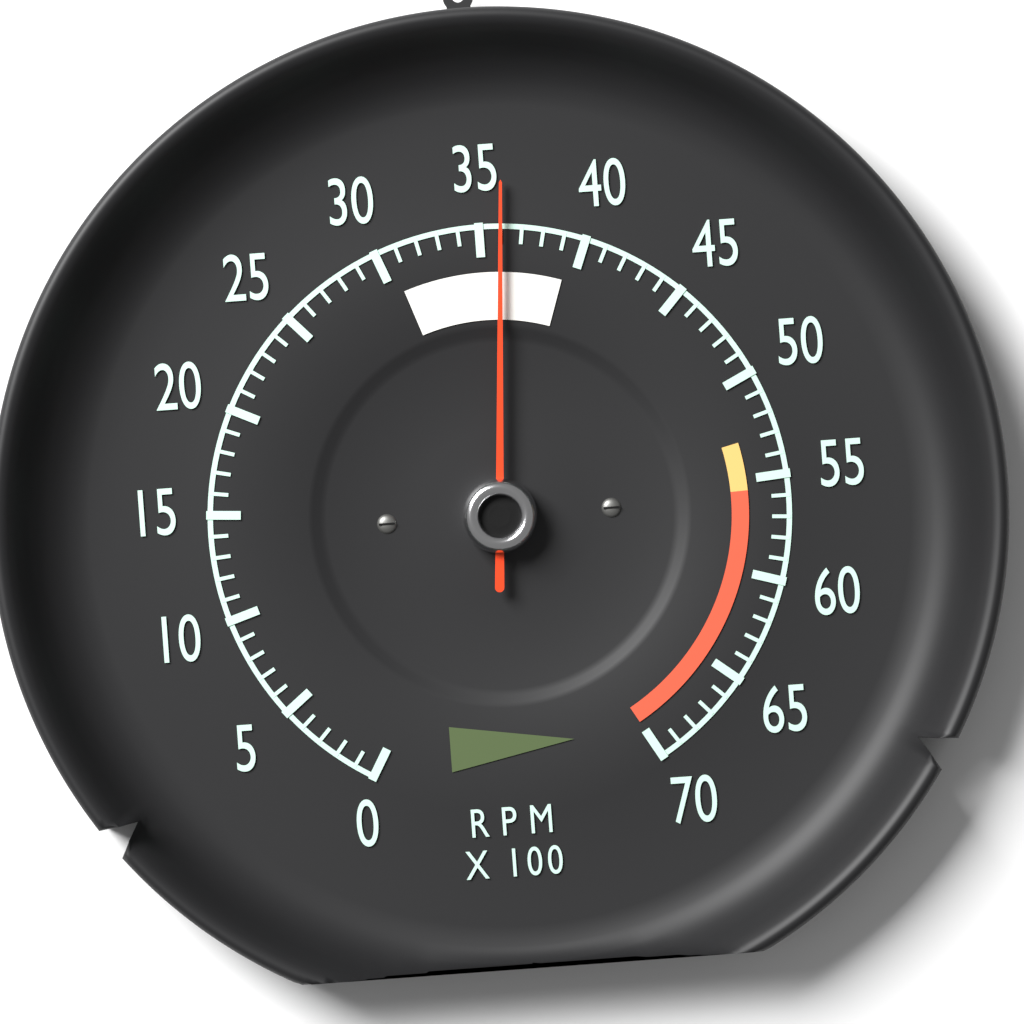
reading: 3600 RPM
